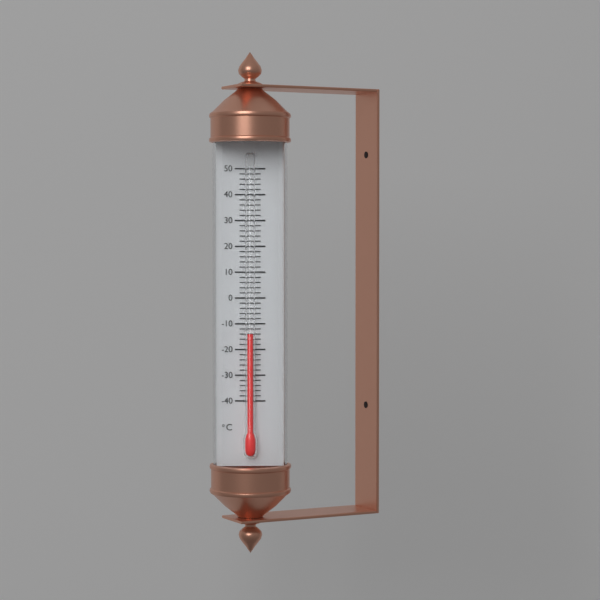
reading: -14 °C
